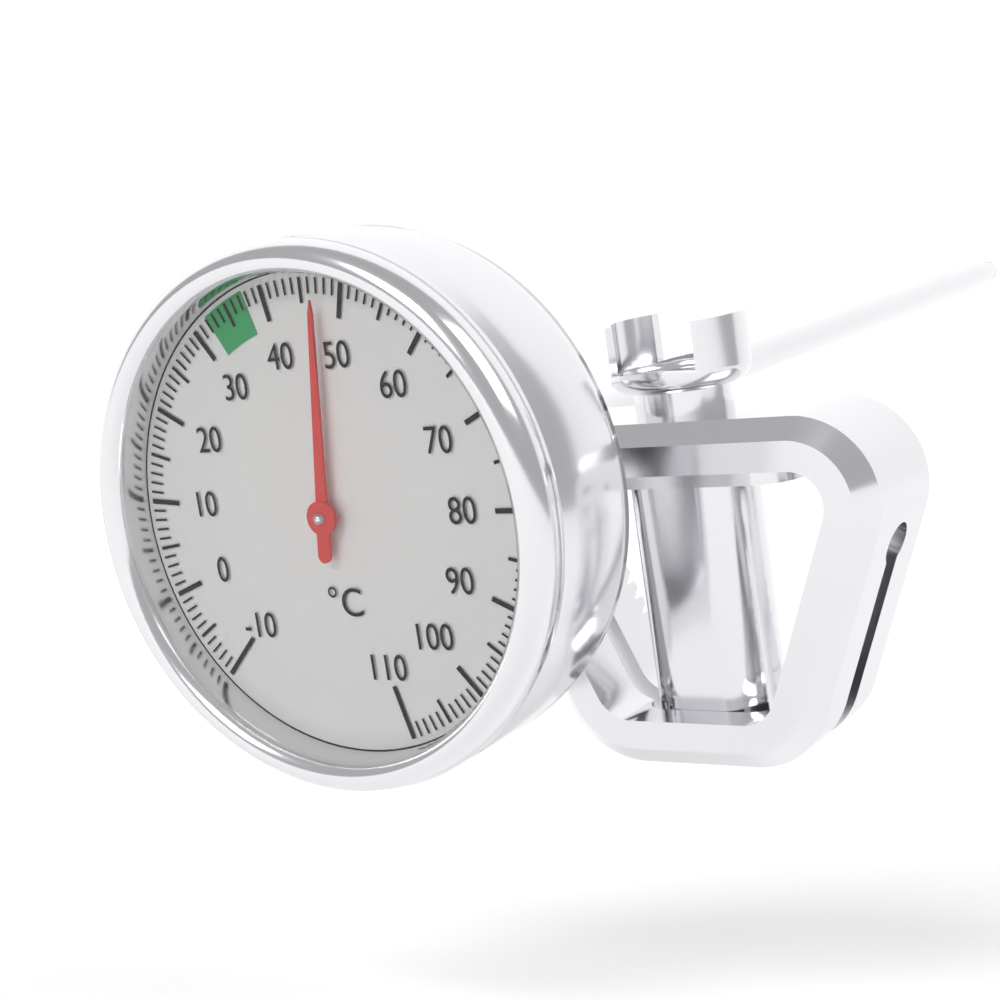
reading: 47 °C
